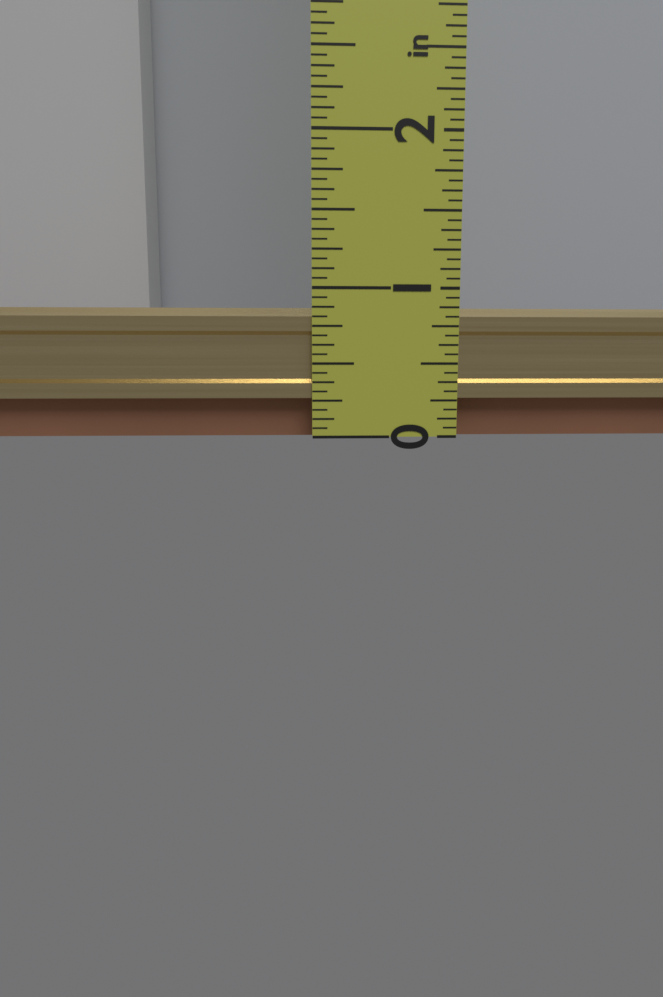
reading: 0.8750 in
